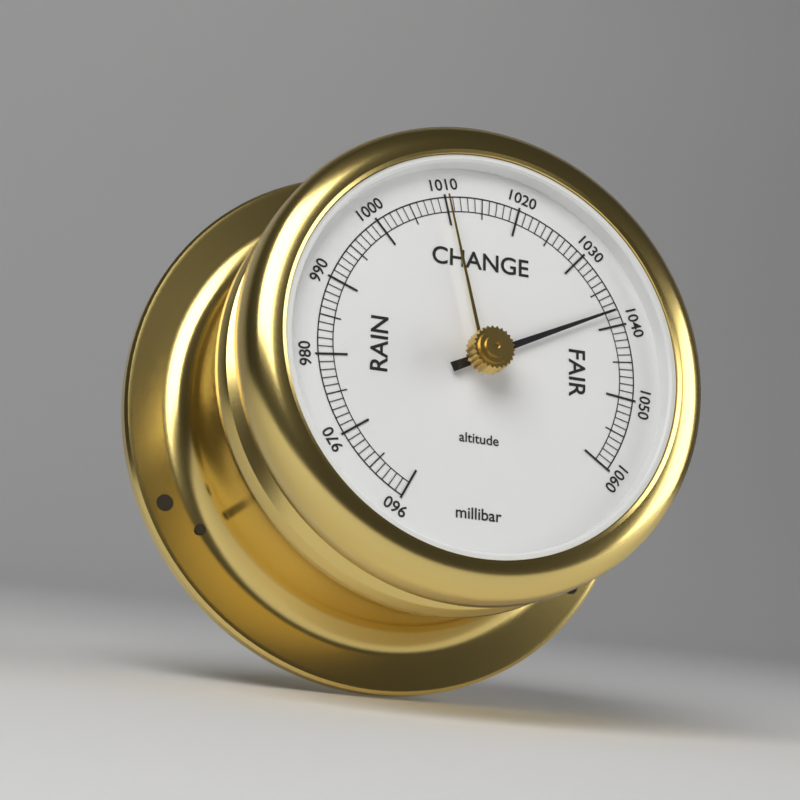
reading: 1038 millibar
